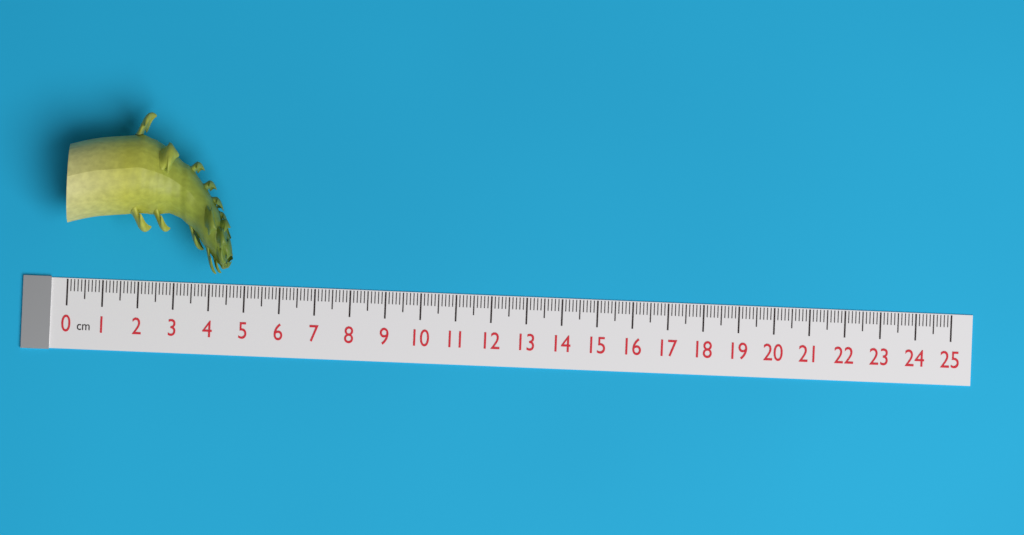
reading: 4.7 cm
